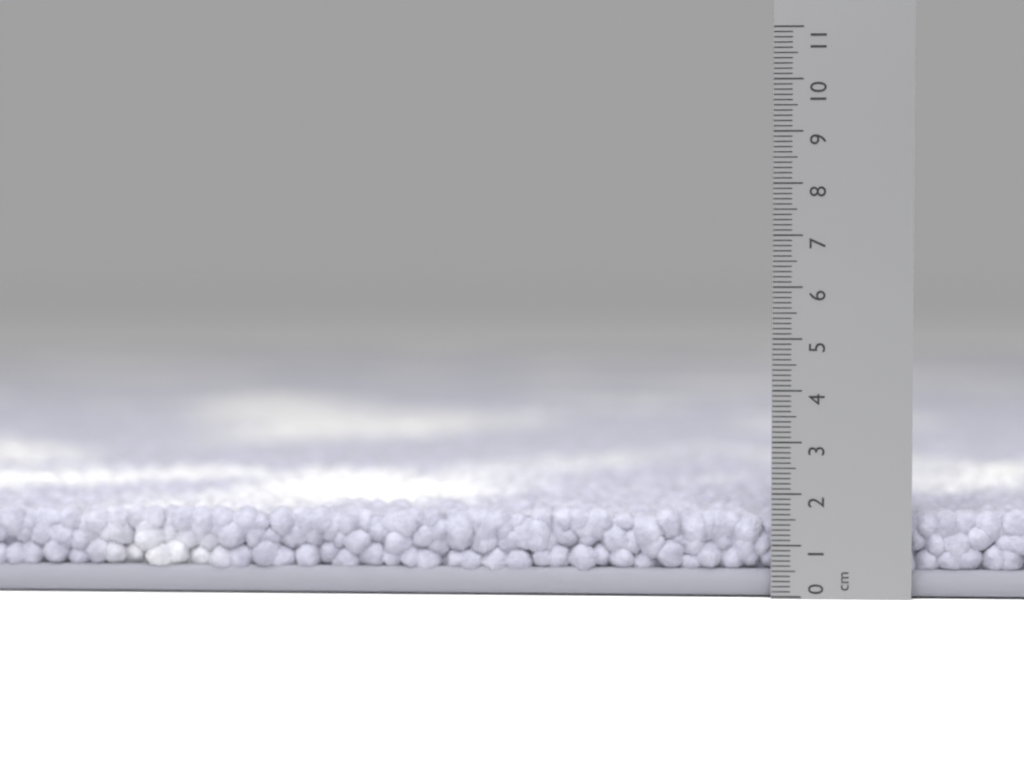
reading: 1.7 cm
